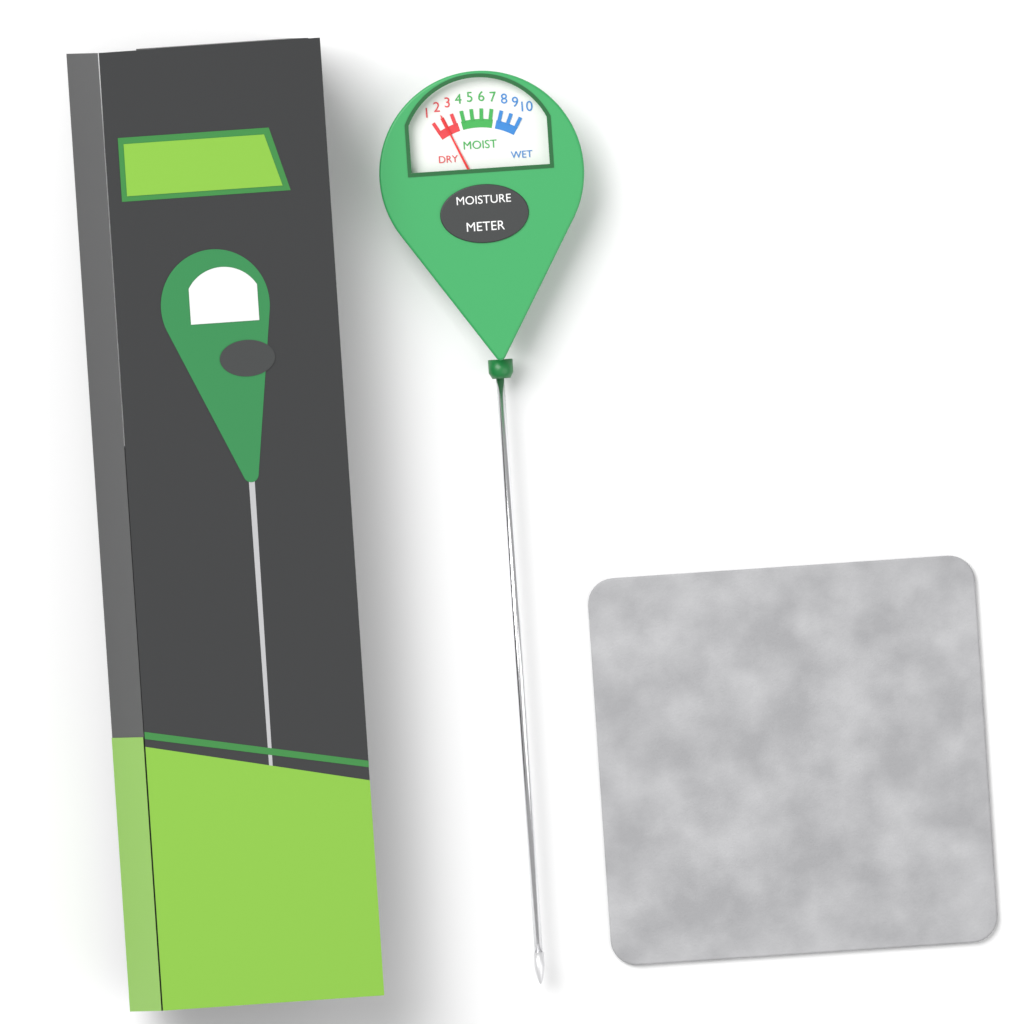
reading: 2 (no unit)
